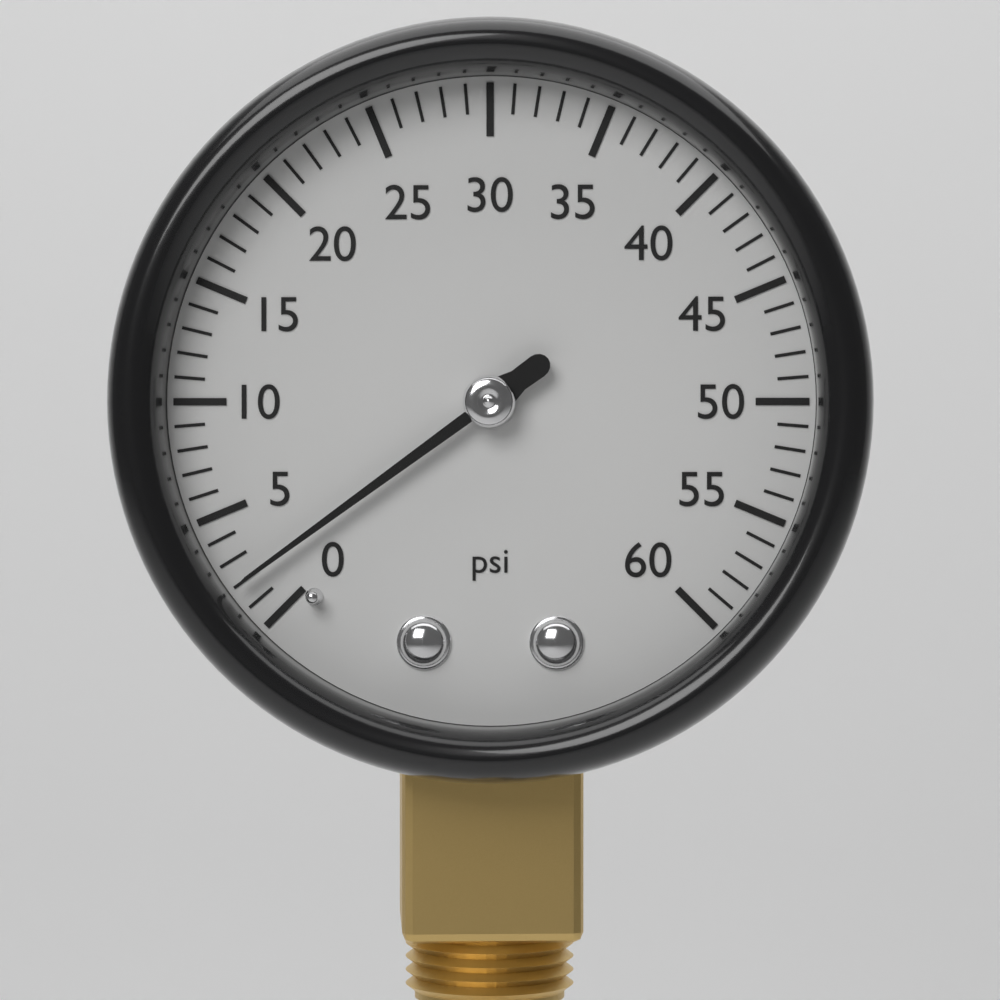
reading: 2 psi
